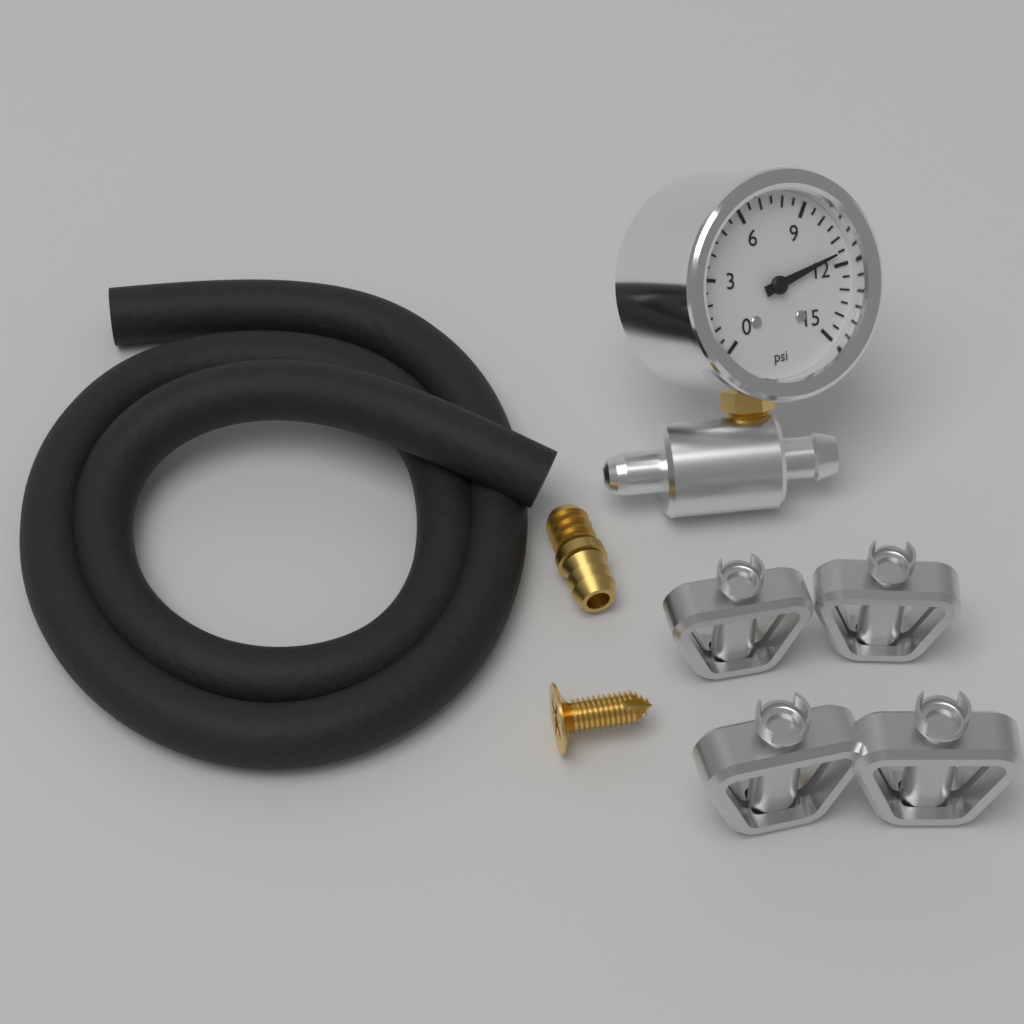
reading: 11.5 psi
